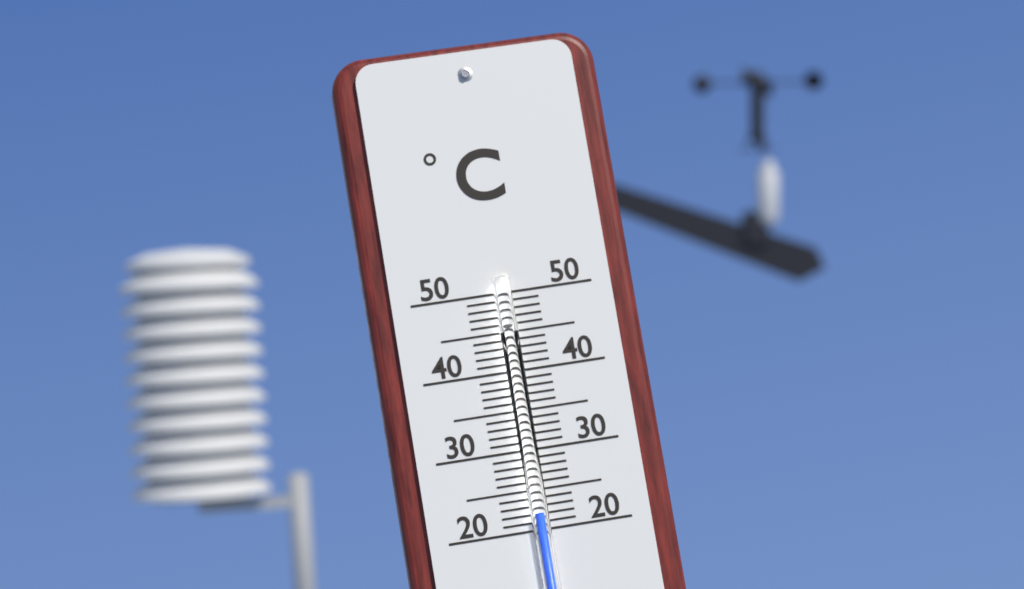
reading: 22 °C
